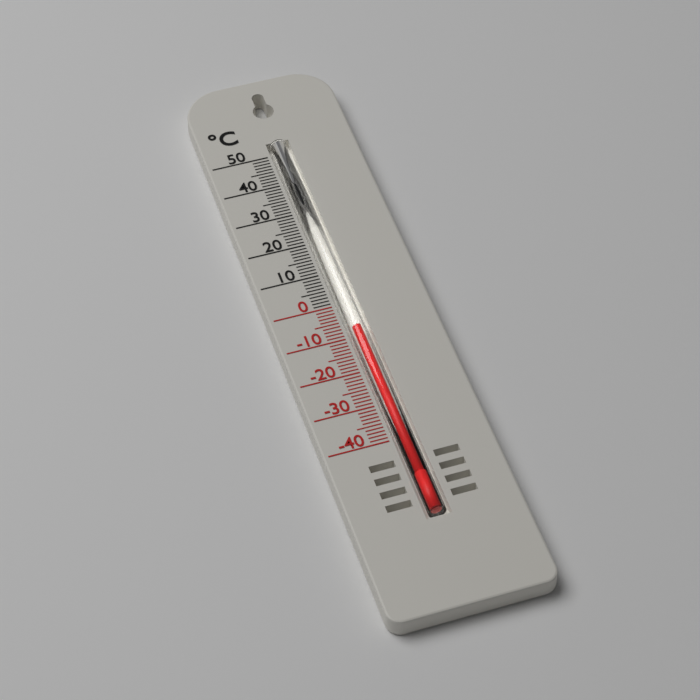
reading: -7 °C
